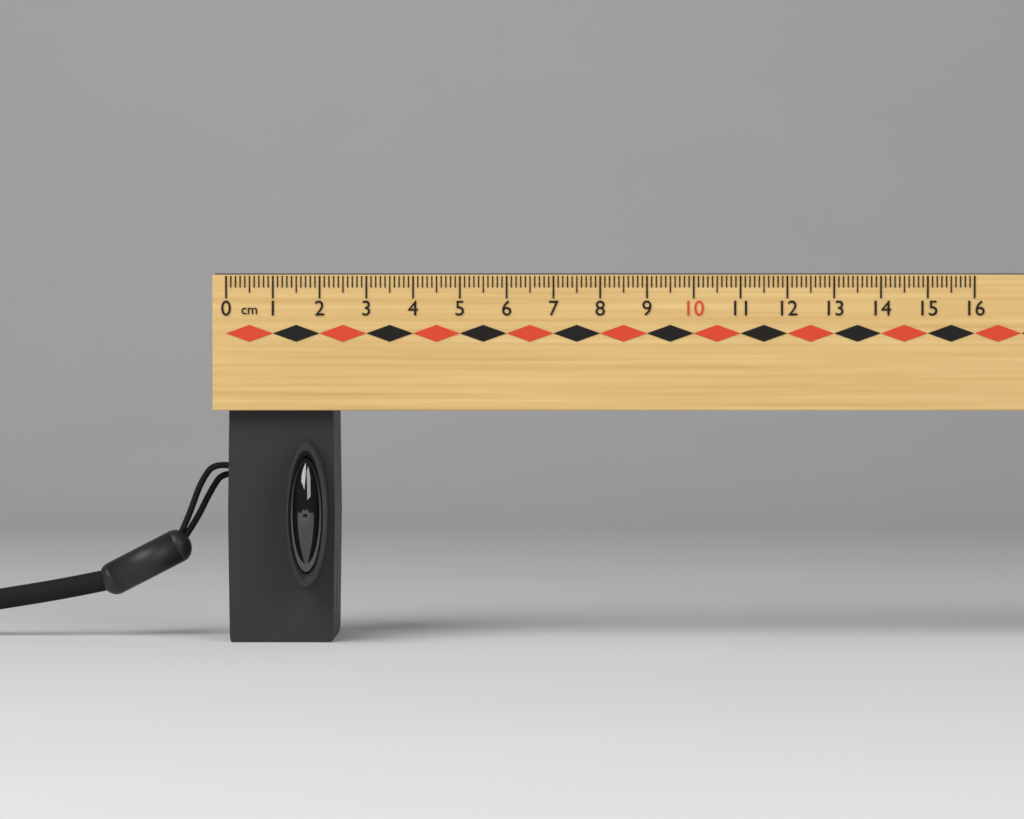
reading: 2.3 cm
